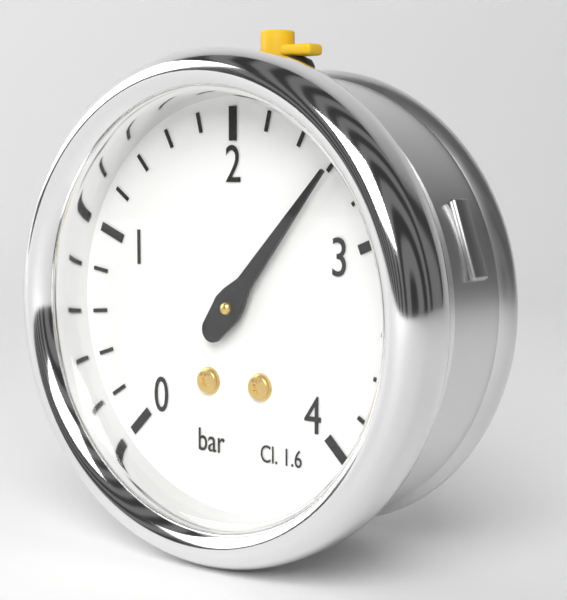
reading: 2.6 bar
